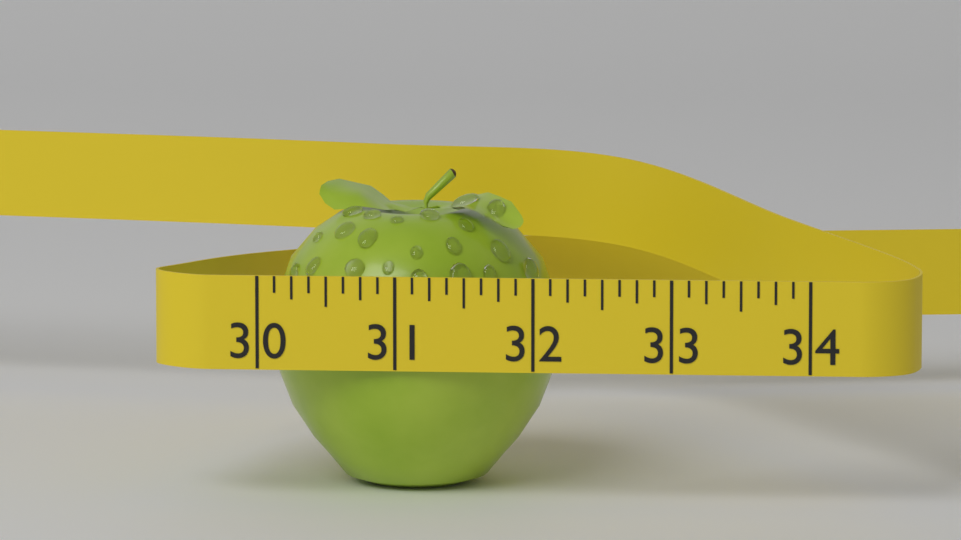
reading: 32.125 (no unit)
